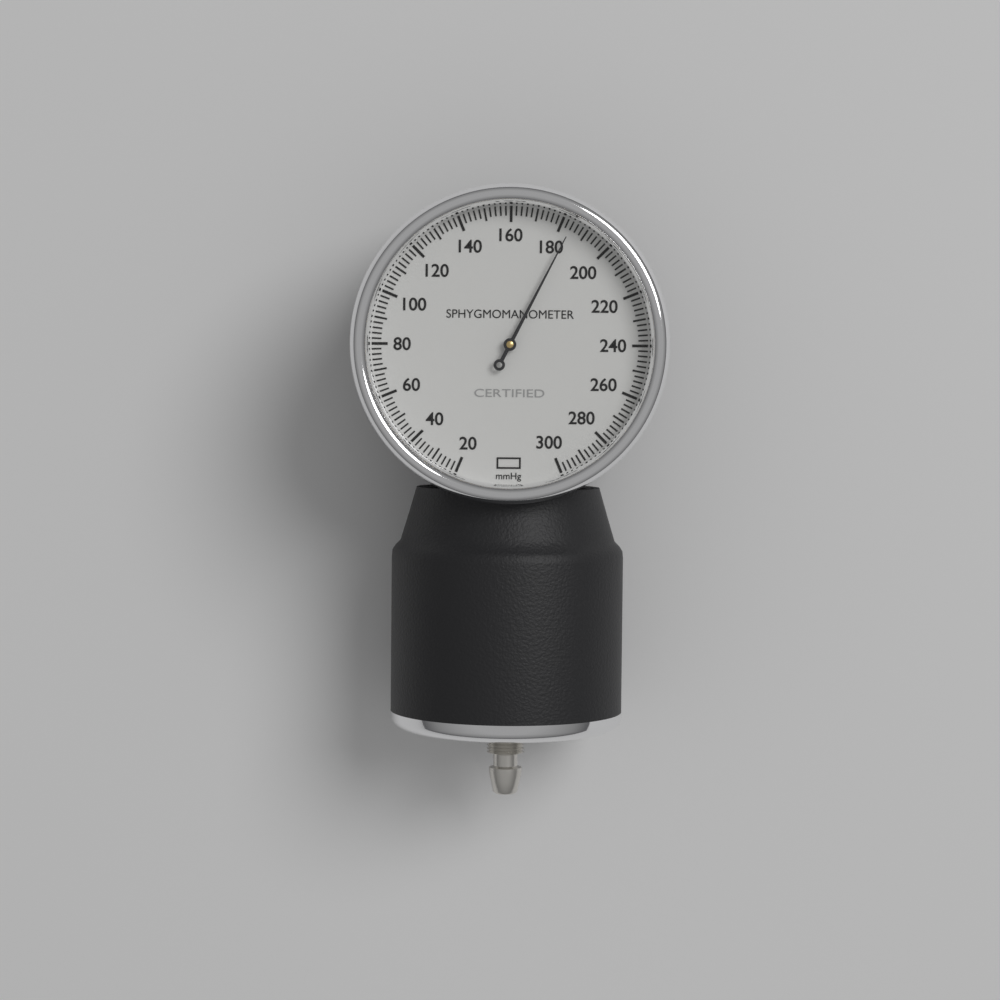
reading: 184 mmHg
